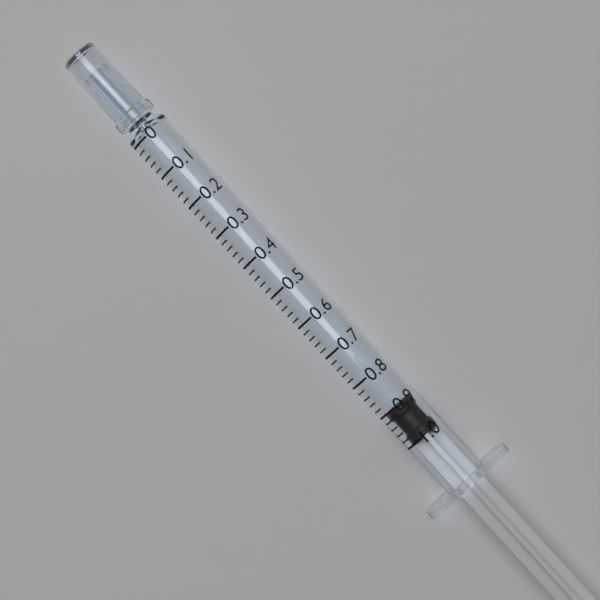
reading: 0.90 (no unit)
